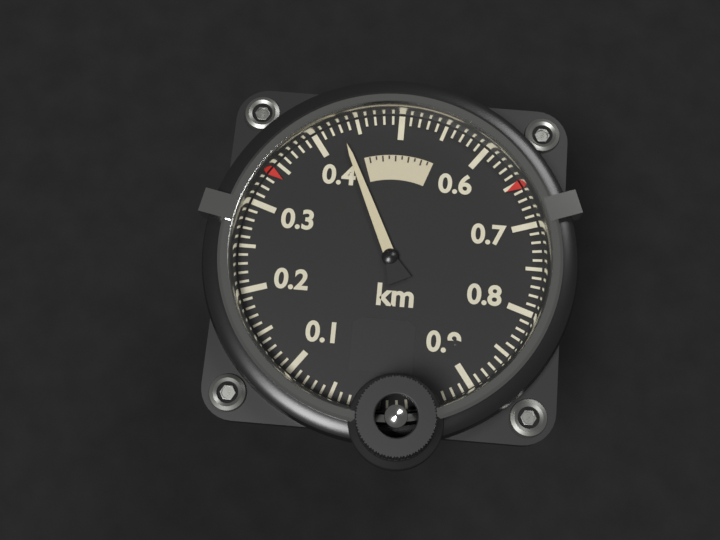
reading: 0.43 km
